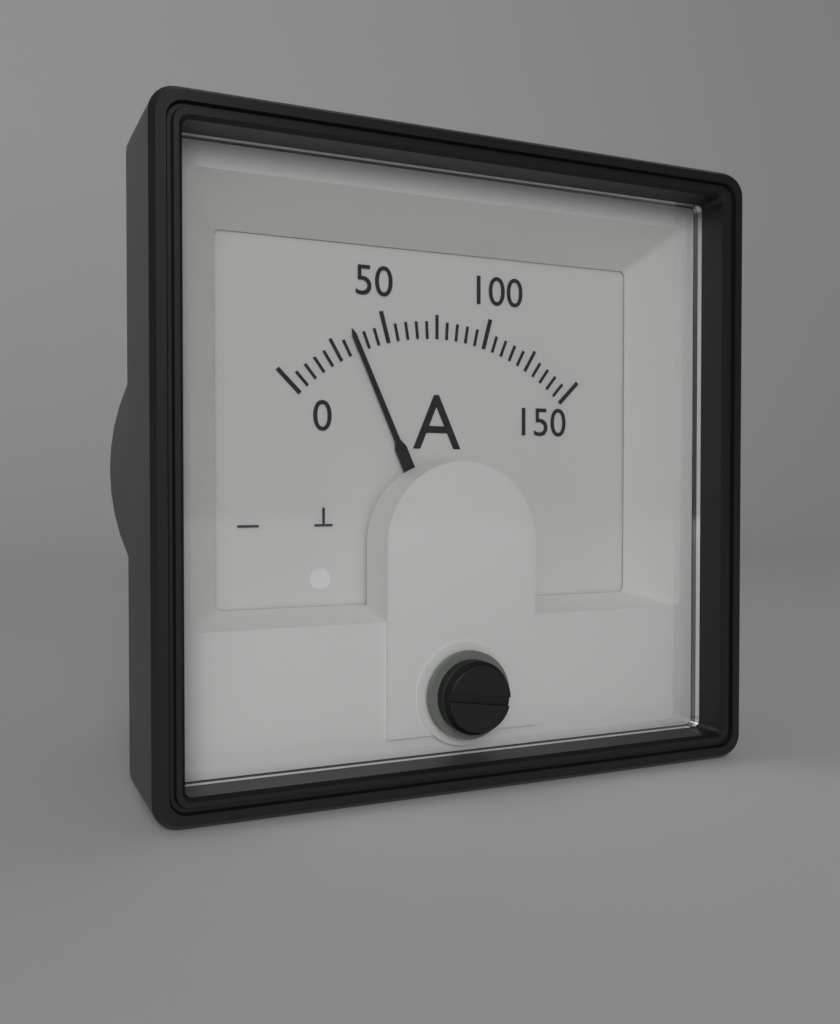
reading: 35 A
